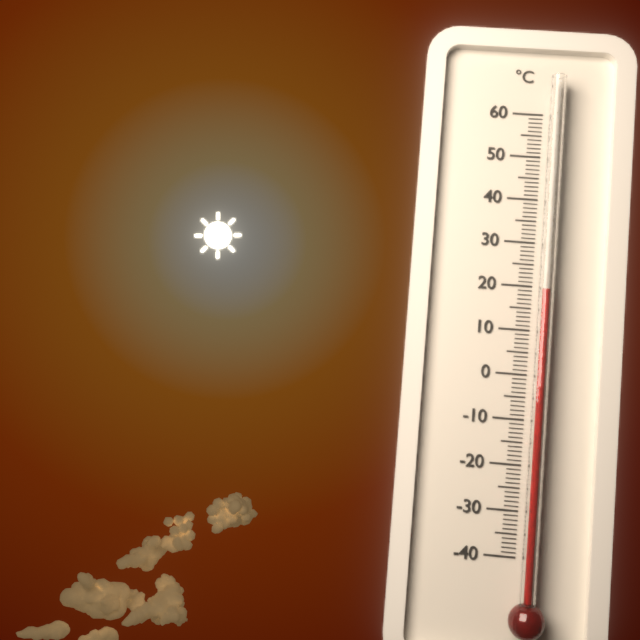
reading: 19 °C
